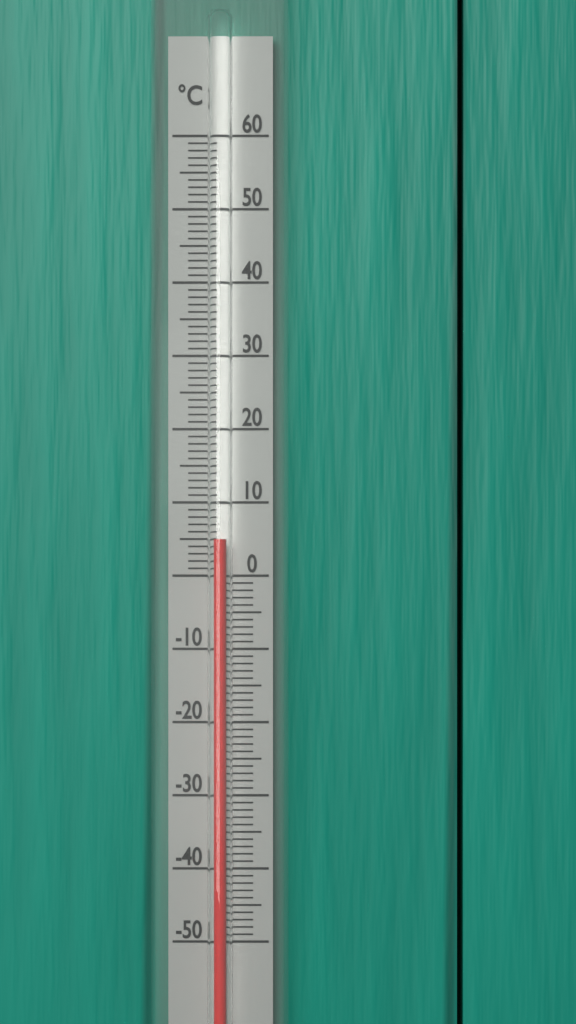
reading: 5 °C
